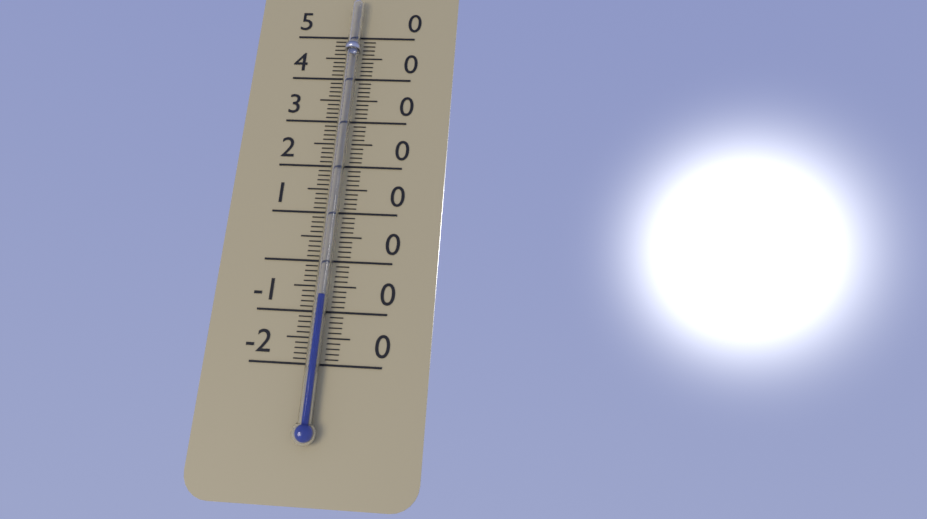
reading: -7 °C
